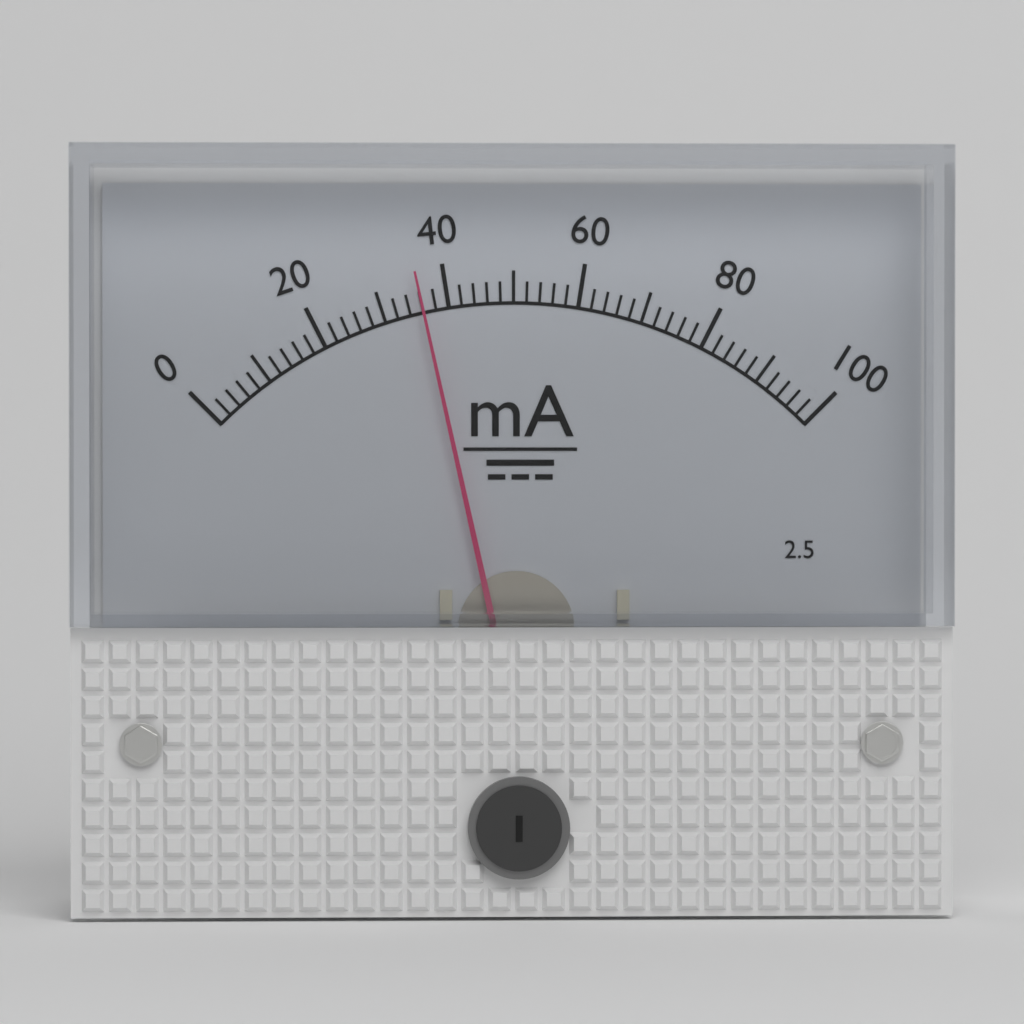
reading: 36 mA
